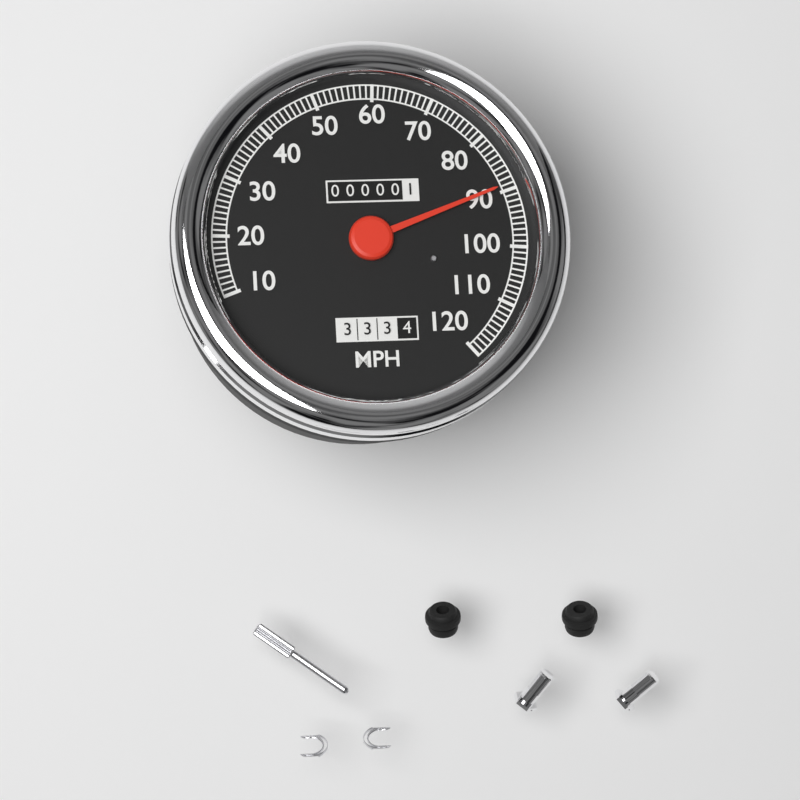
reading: 89 MPH
